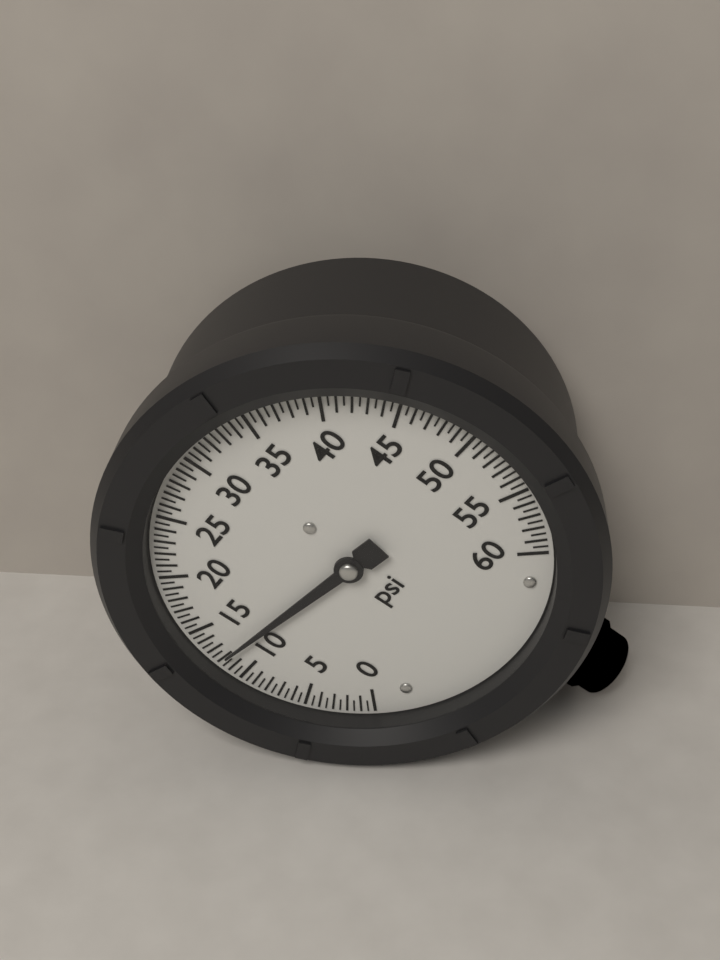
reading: 12.0 psi
